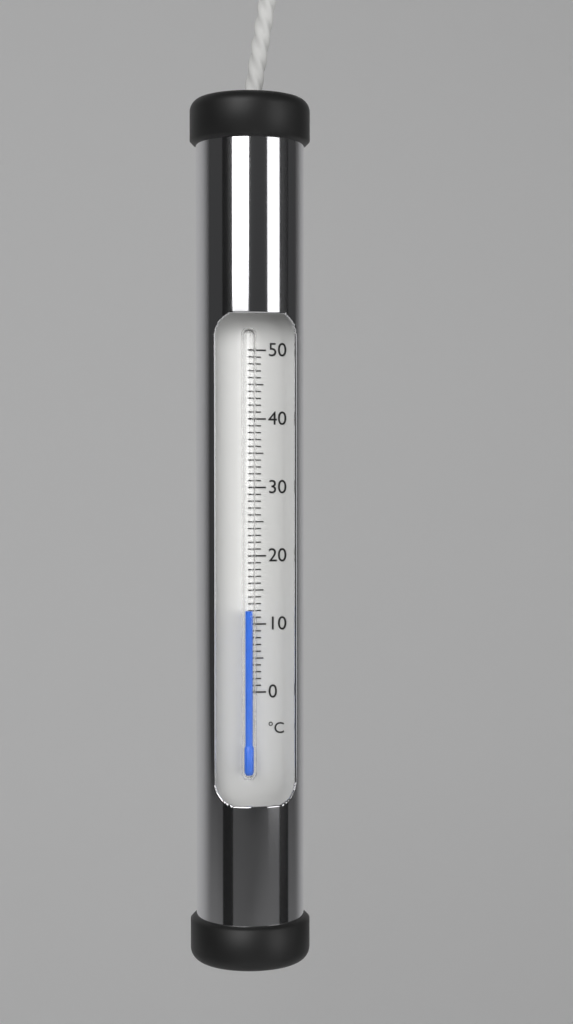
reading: 12 °C
